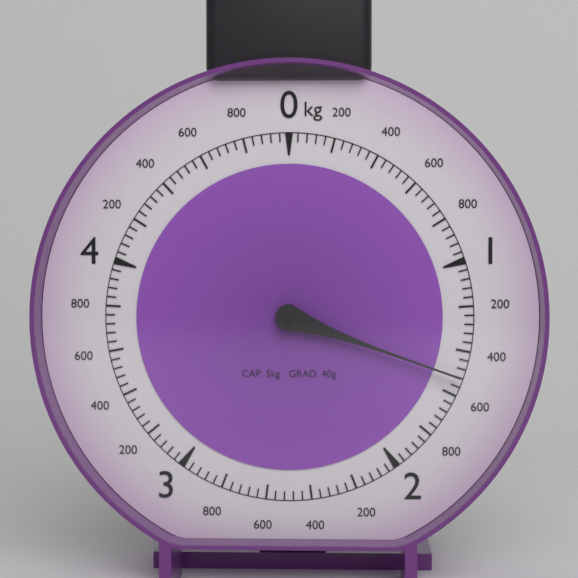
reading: 1.52 kg
